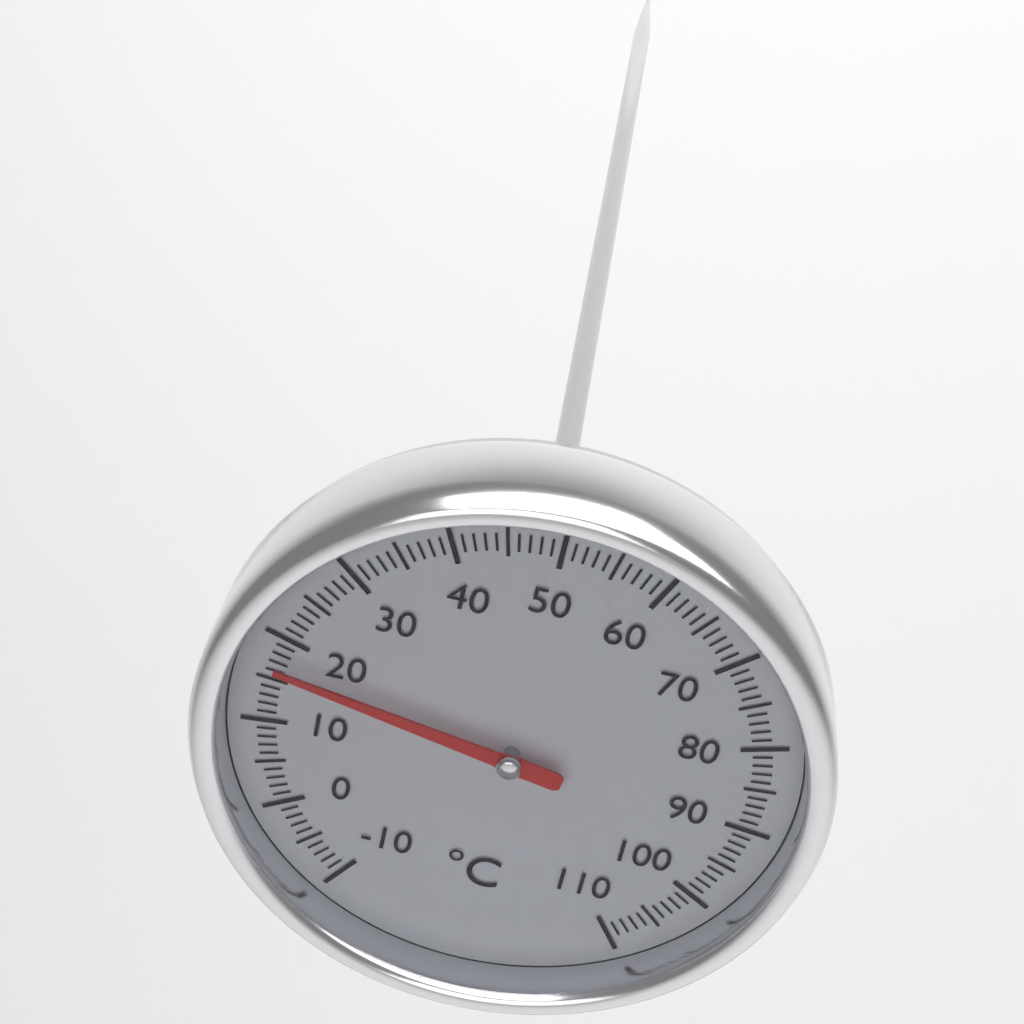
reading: 17 °C
